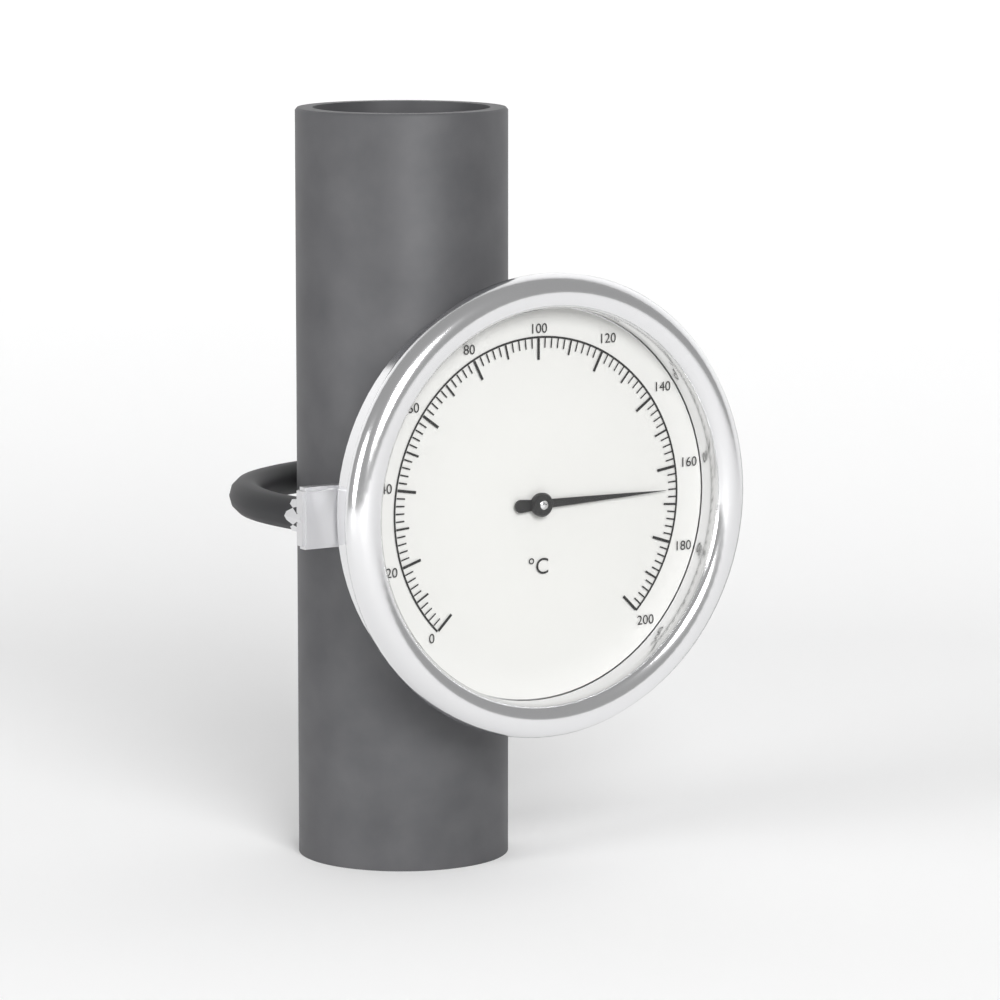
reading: 166 °C
